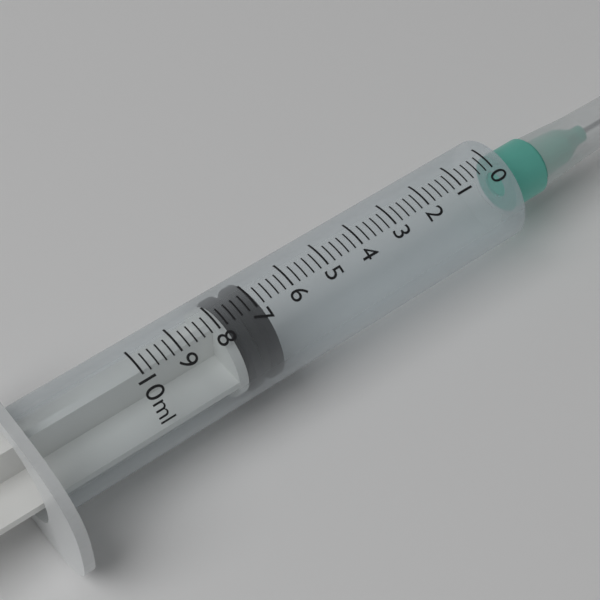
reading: 6.8 ml
